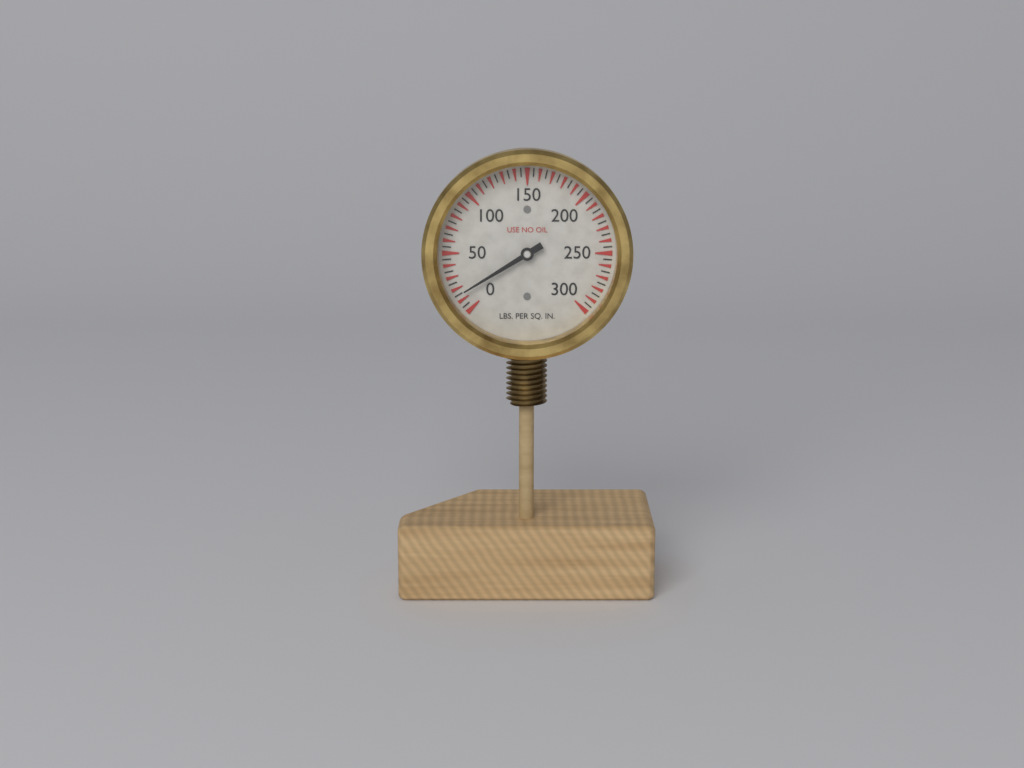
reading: 15 psi
